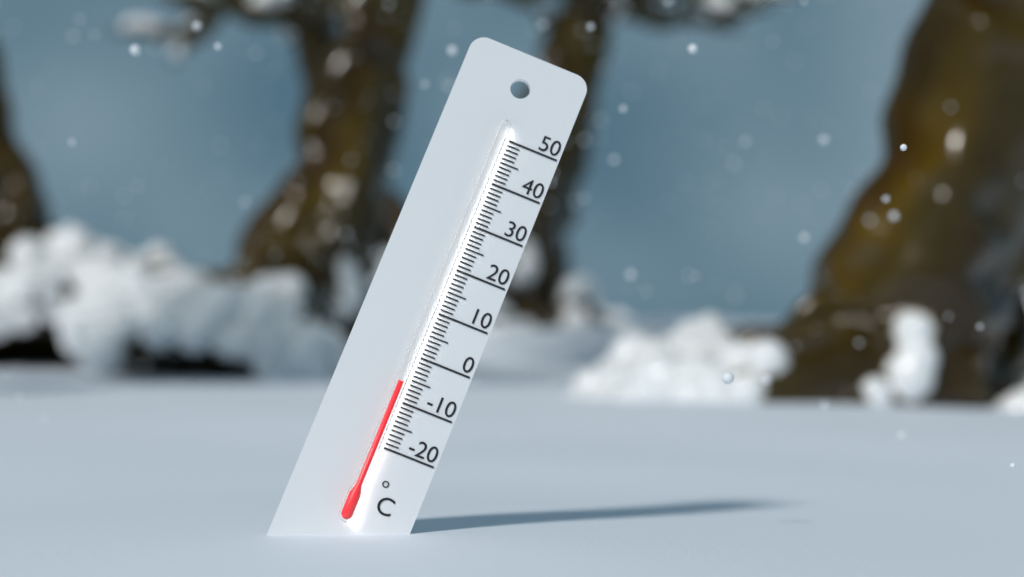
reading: -6 °C
